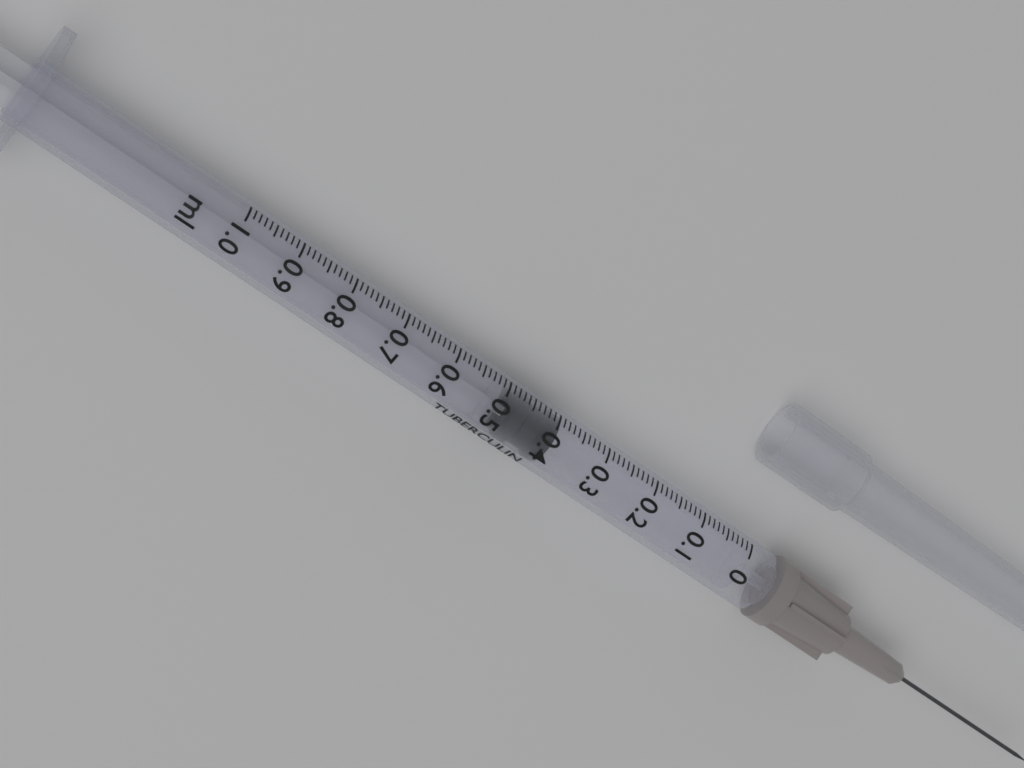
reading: 0.39 ml
